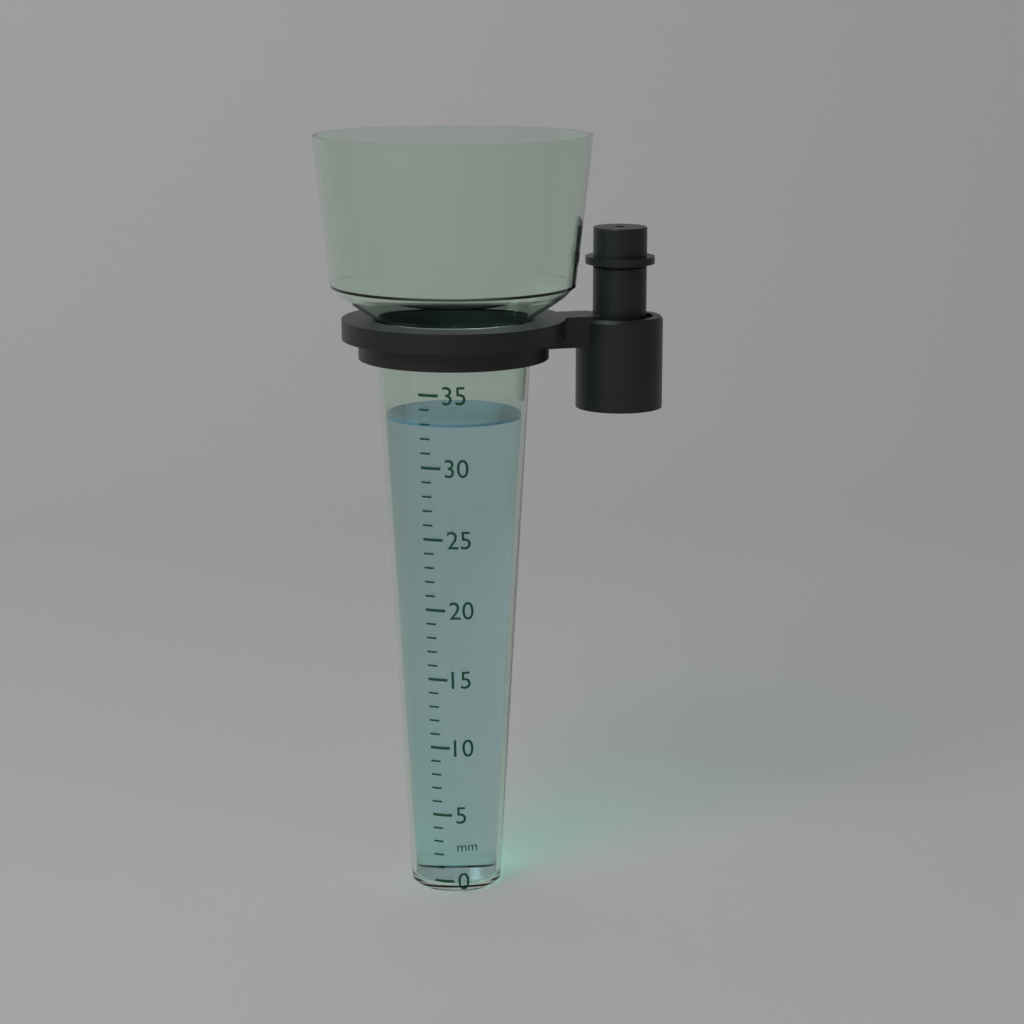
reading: 33 mm
